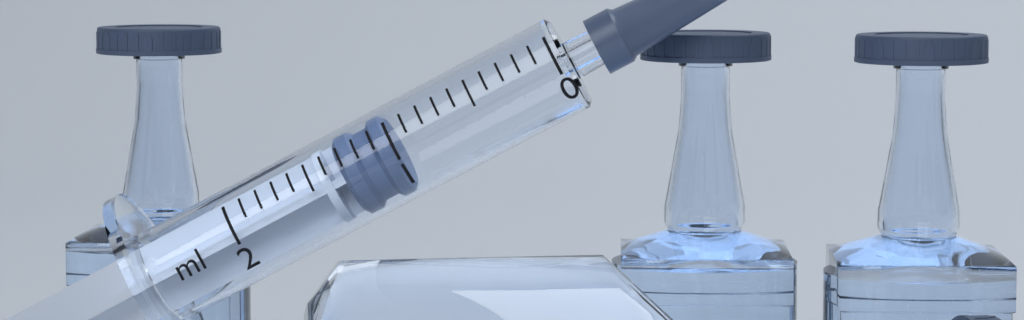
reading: 1.0 ml
